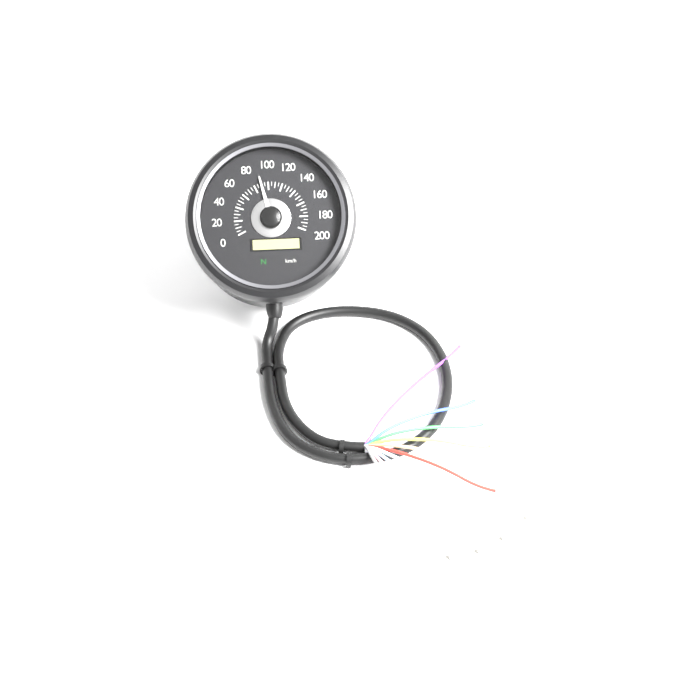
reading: 90 km/h
